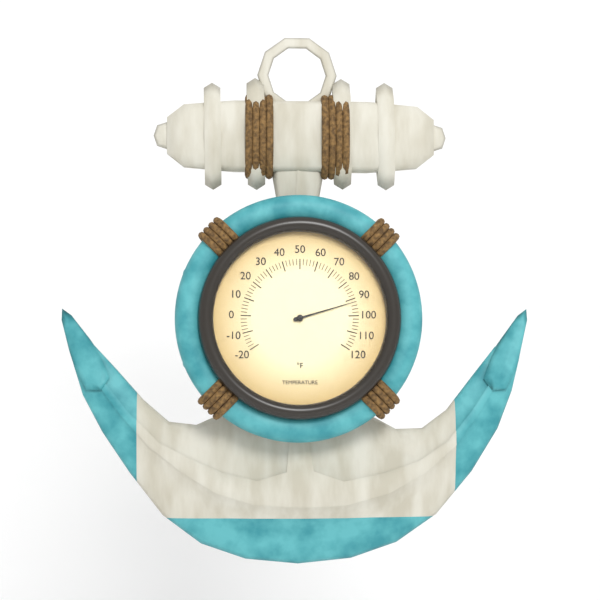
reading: 92 °F
